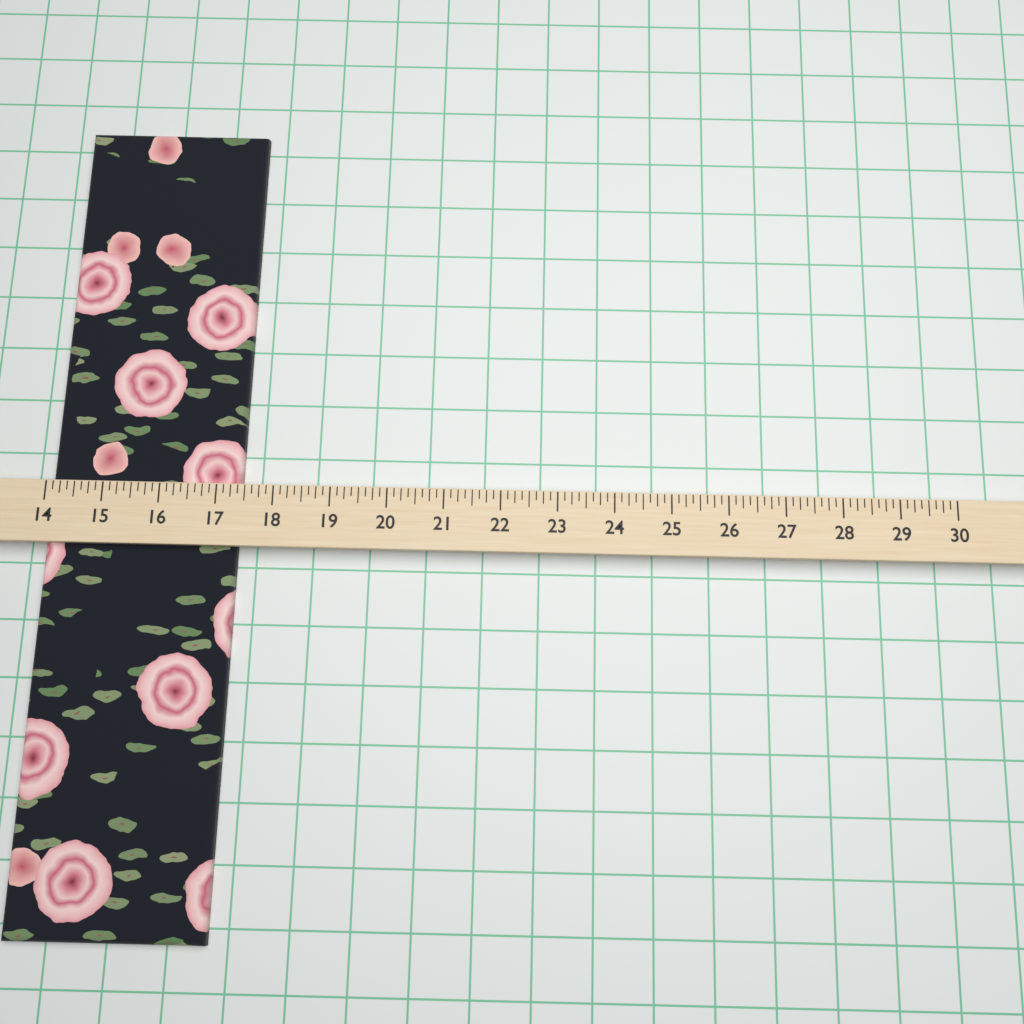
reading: 17.375 (no unit)
